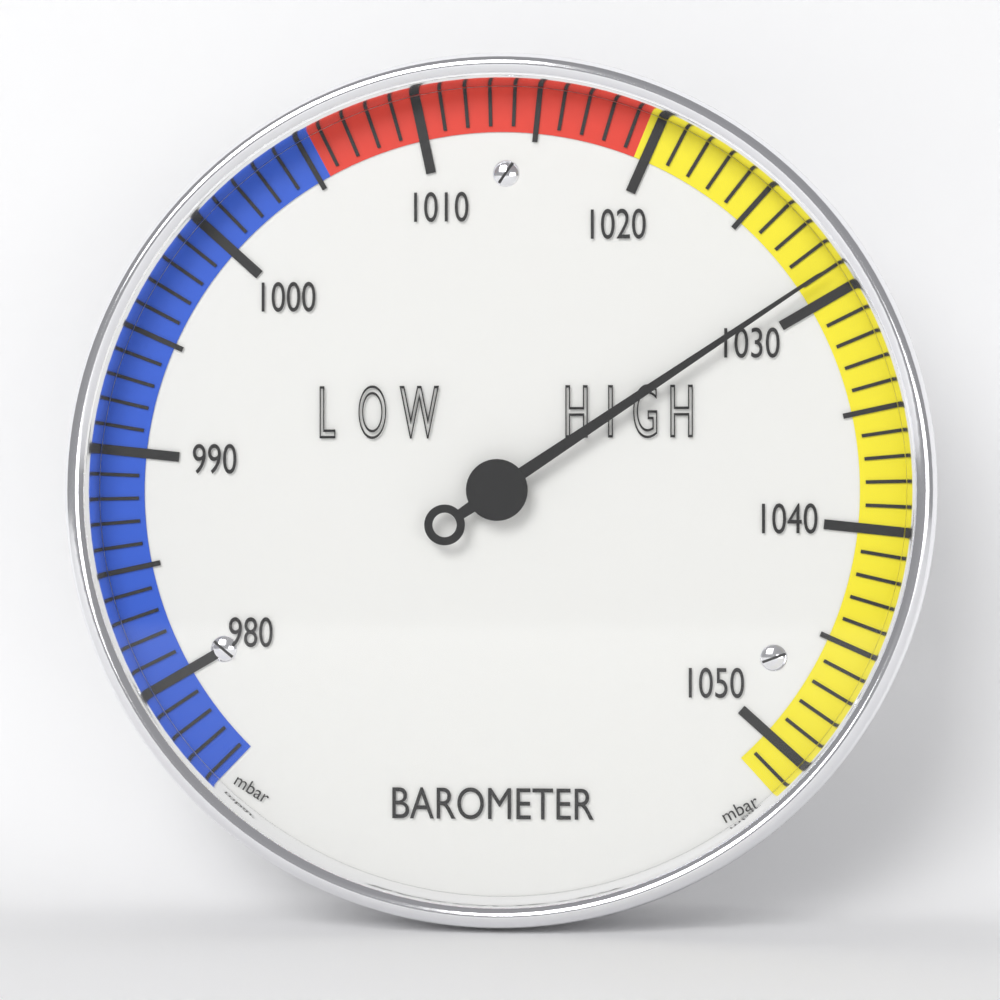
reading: 1029 mbar
